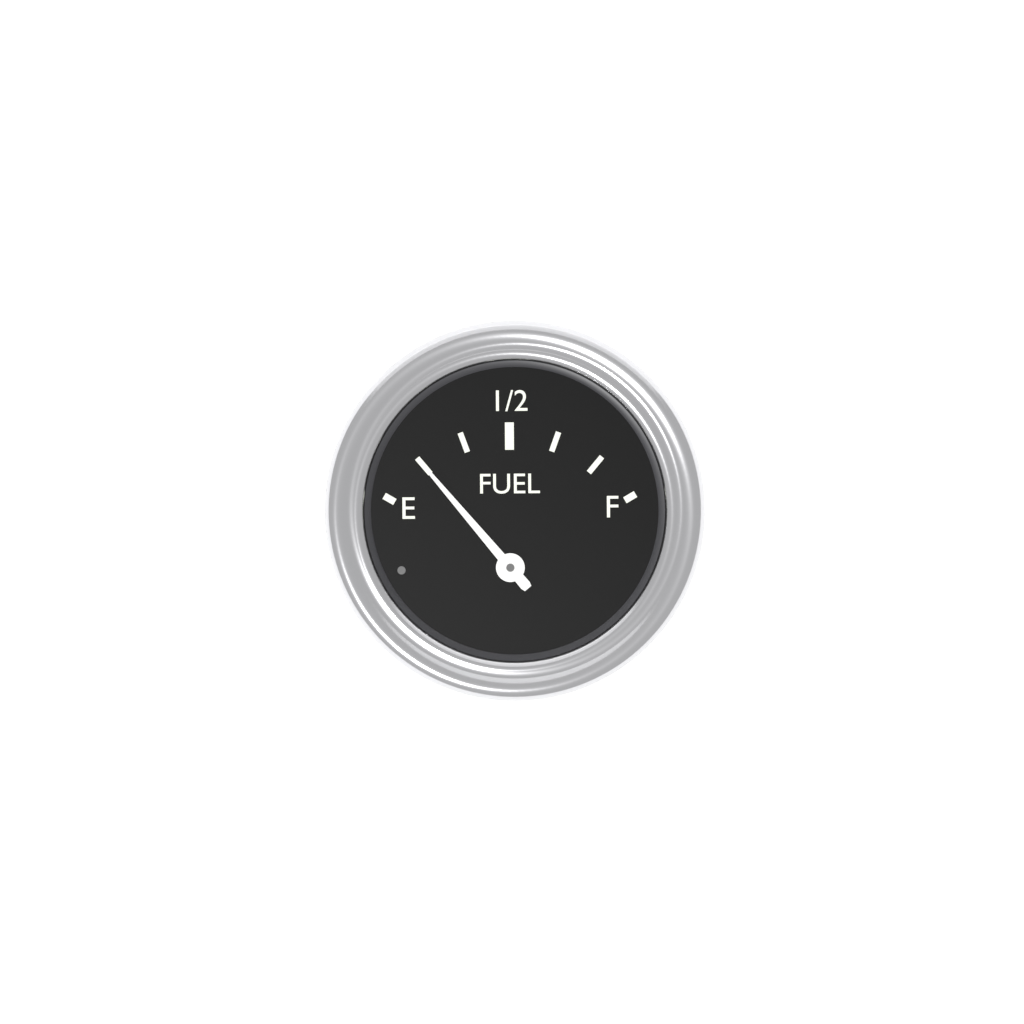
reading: 0.166667 (no unit)
